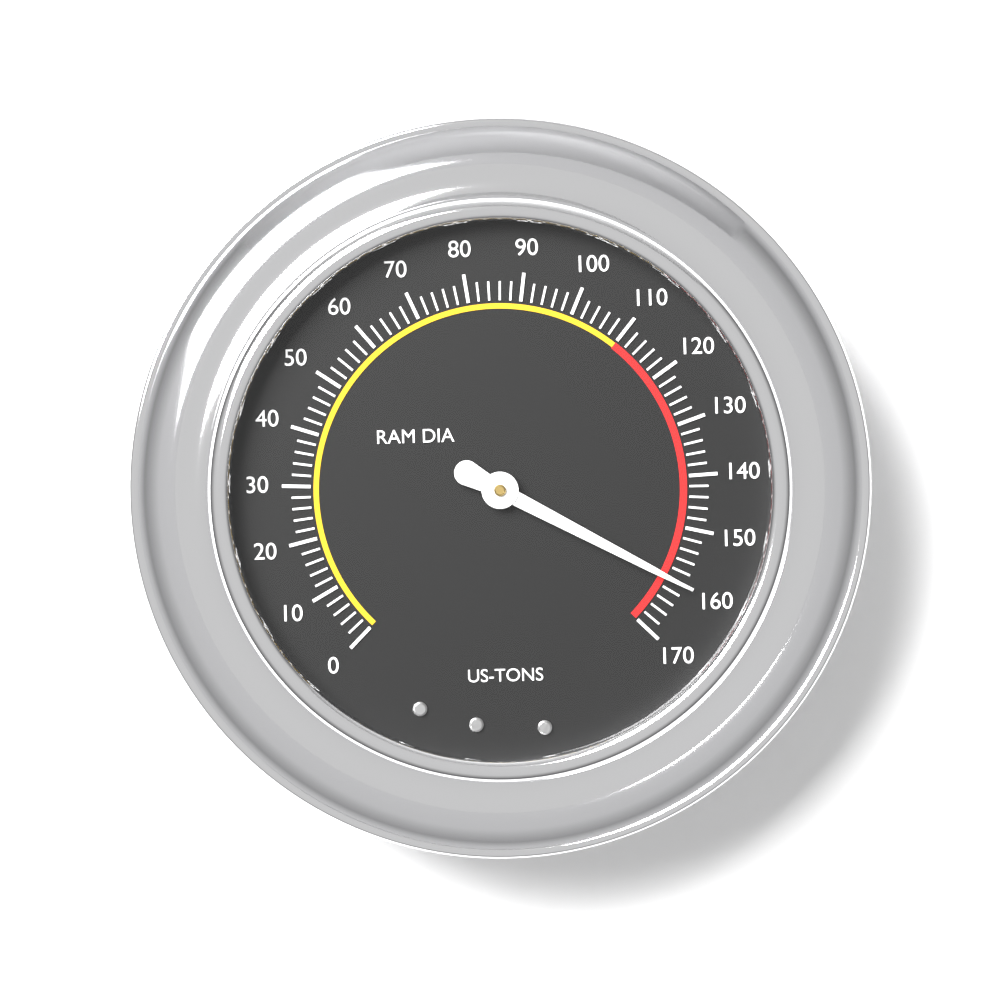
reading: 160 US-TONS
